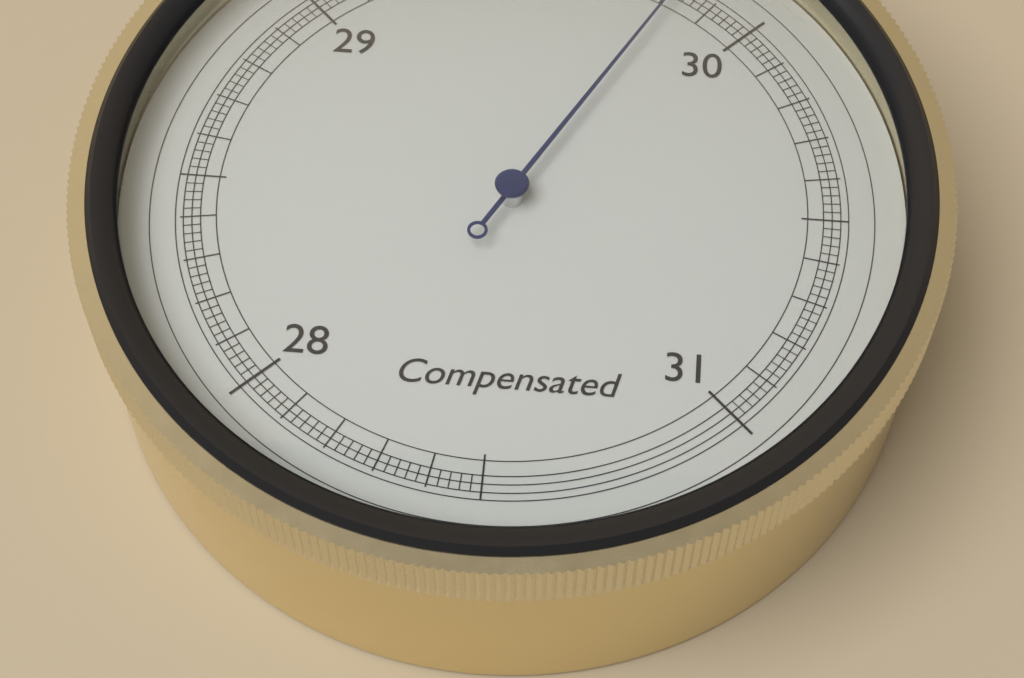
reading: 29.82 inHg
